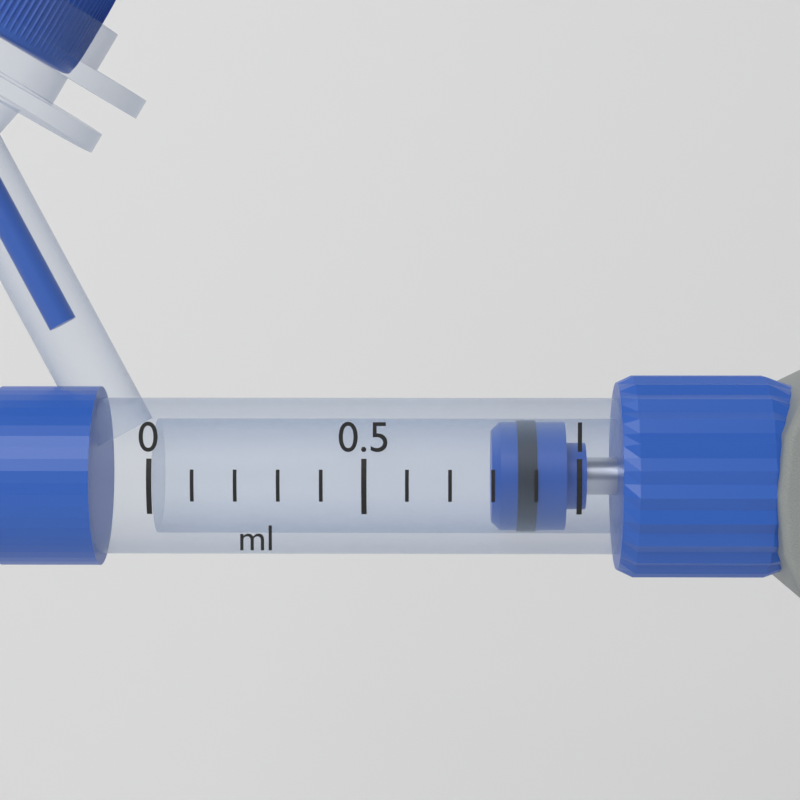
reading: 0.8 ml
